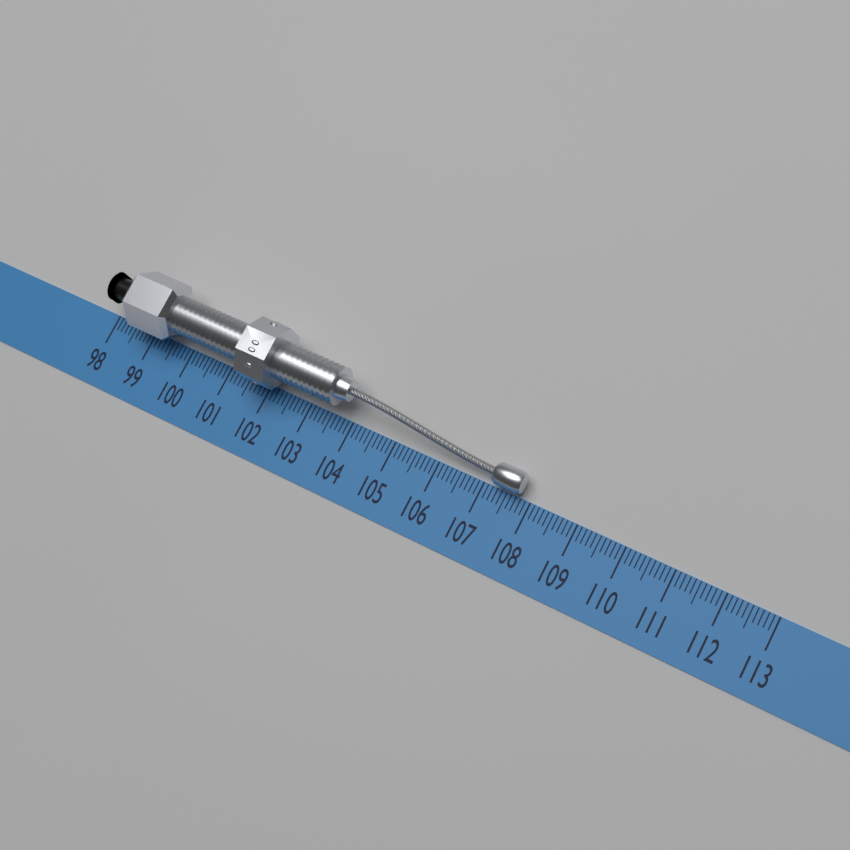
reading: 107.8 (no unit)
